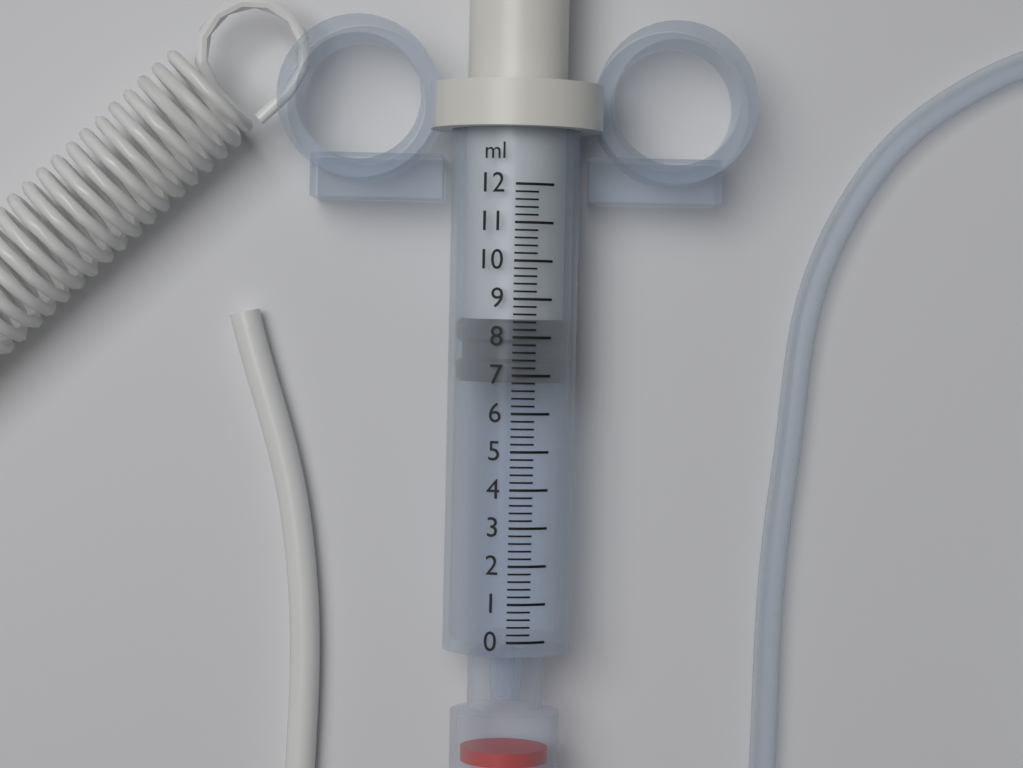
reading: 6.8 ml
